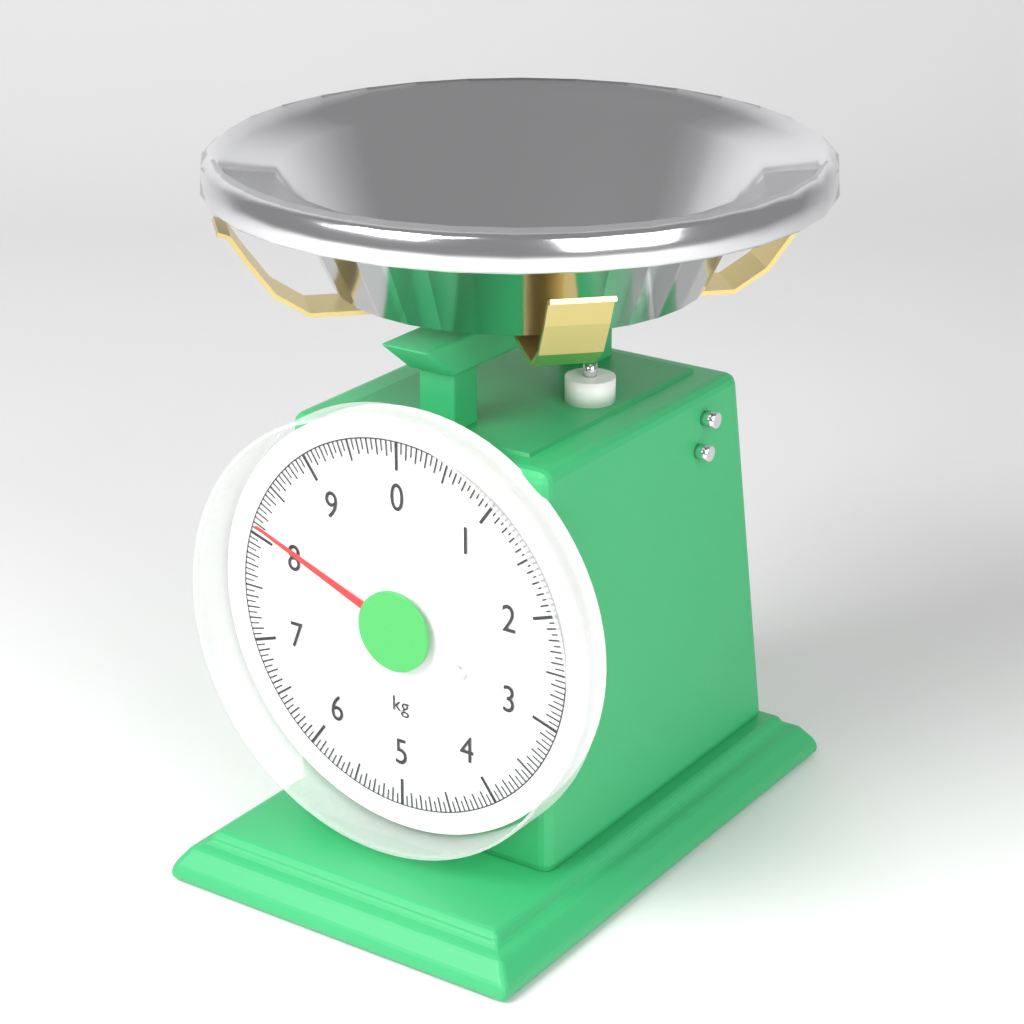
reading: 8.10 kg
